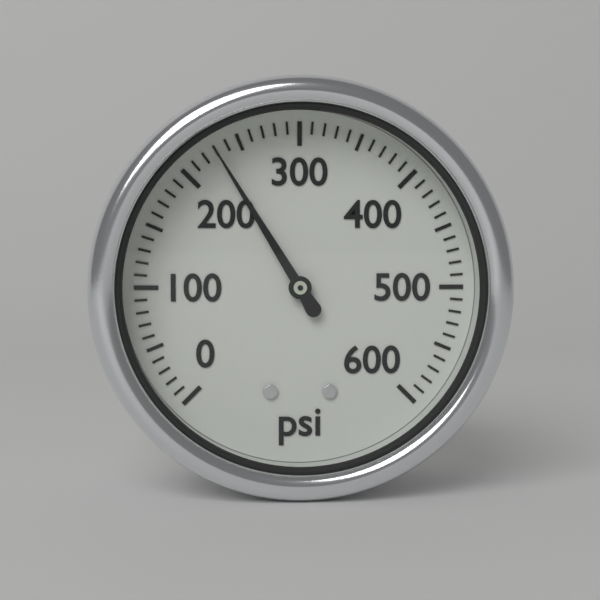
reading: 230 psi
